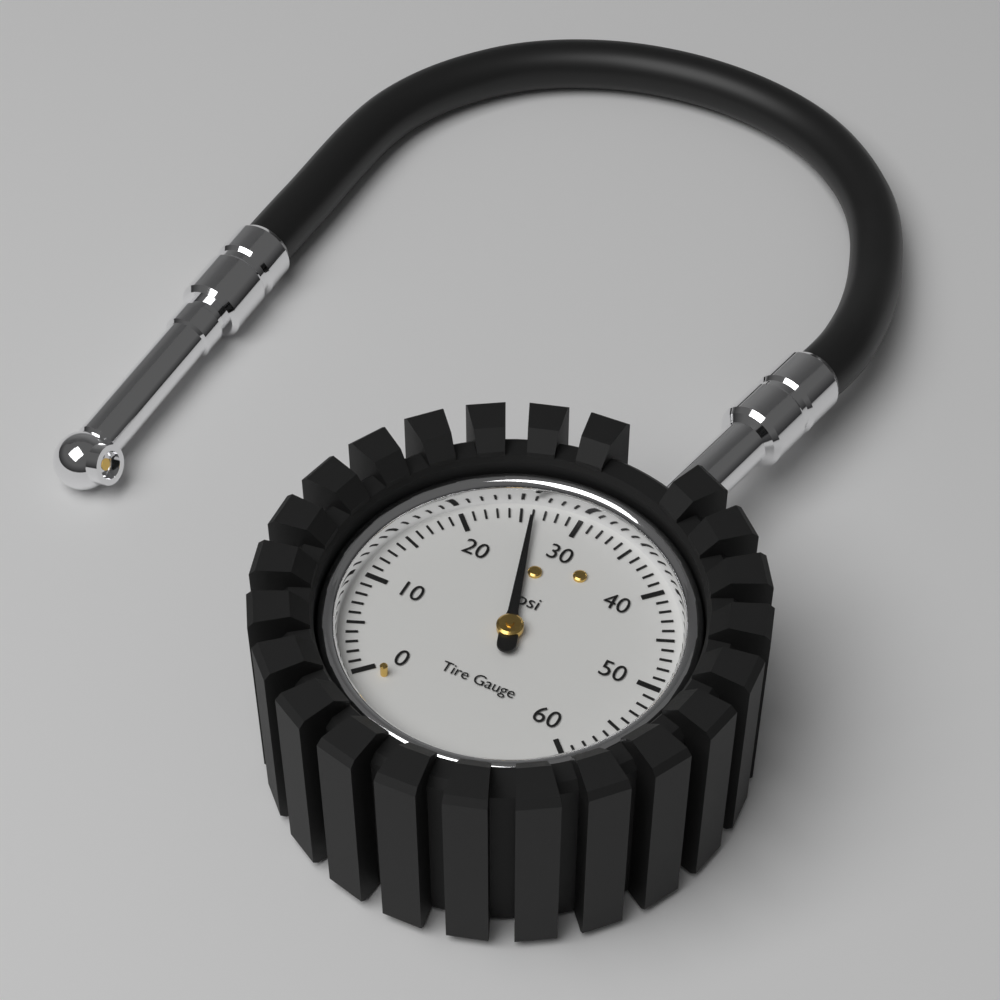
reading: 26 psi
